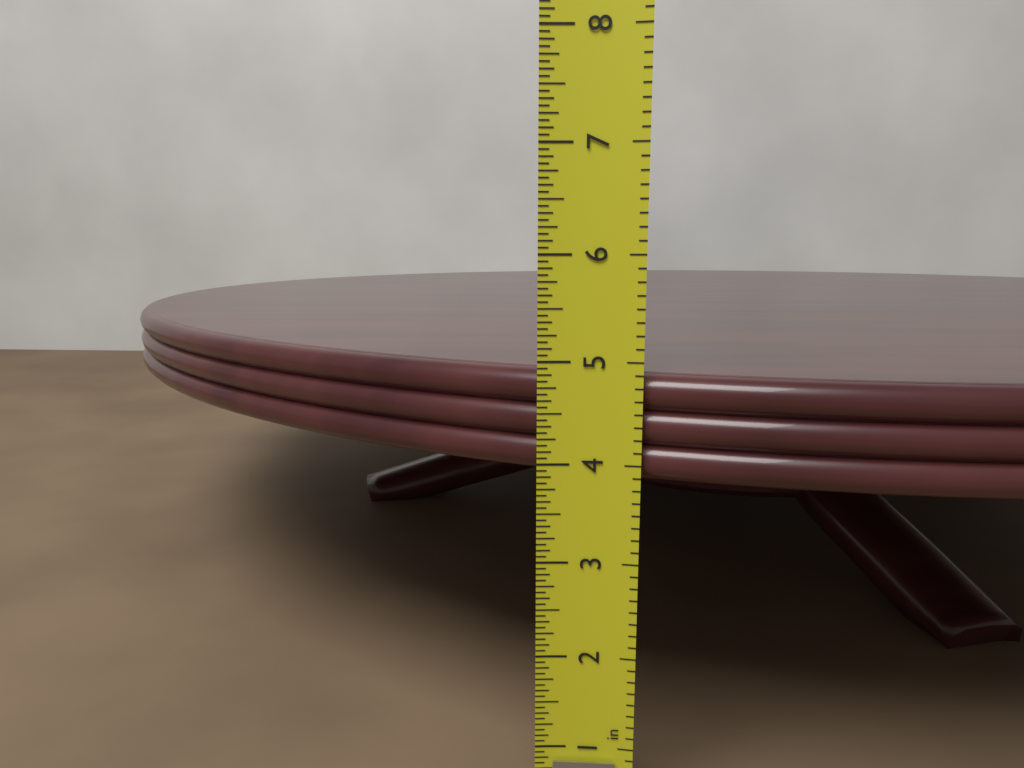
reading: 4.8750 in
